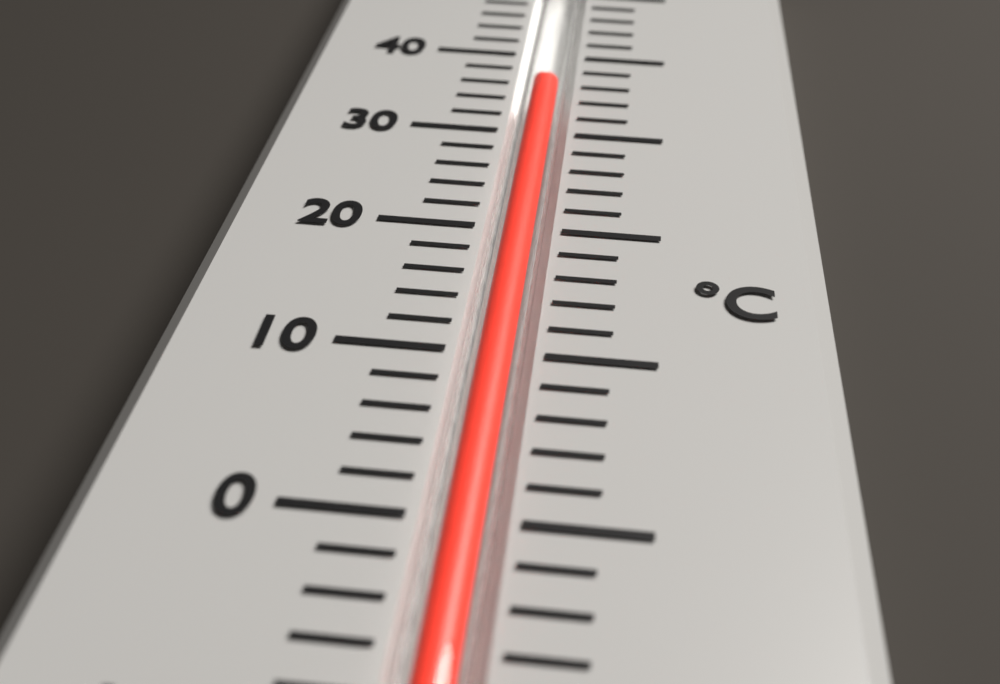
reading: 36 °C
